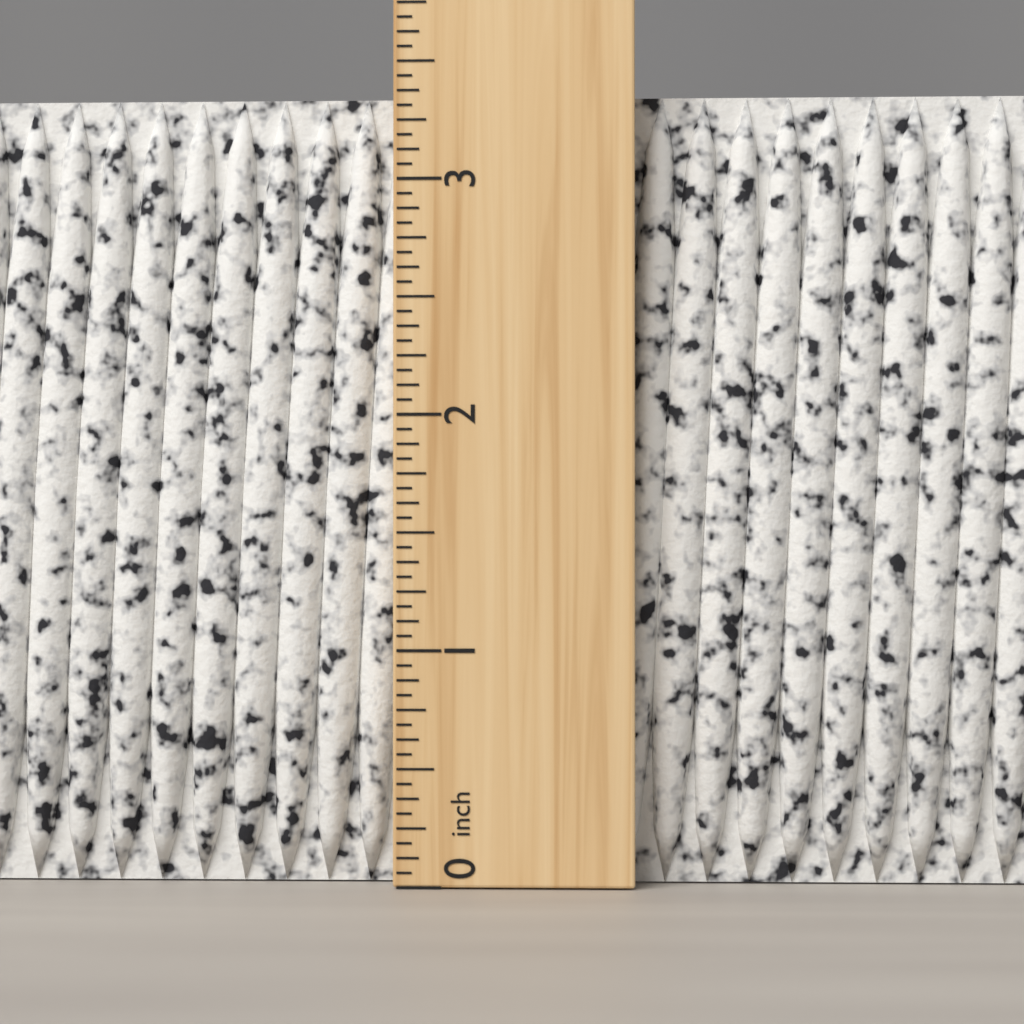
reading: 3.3750 inch
